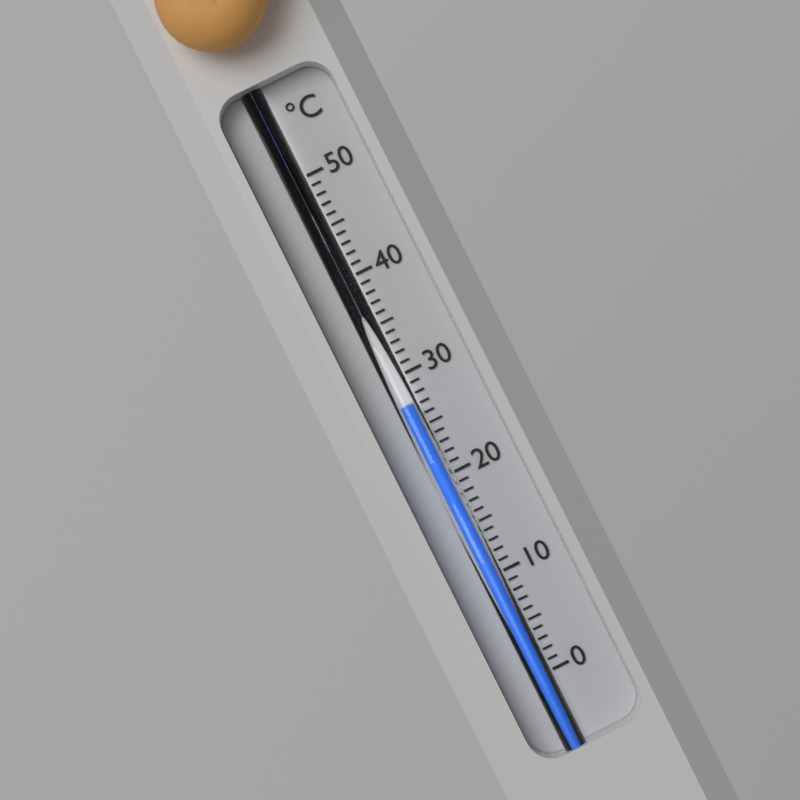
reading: 27 °C
